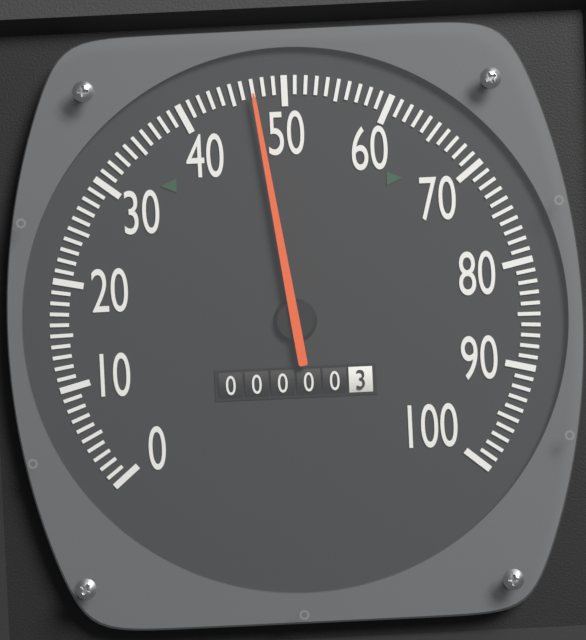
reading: 47 (no unit)
